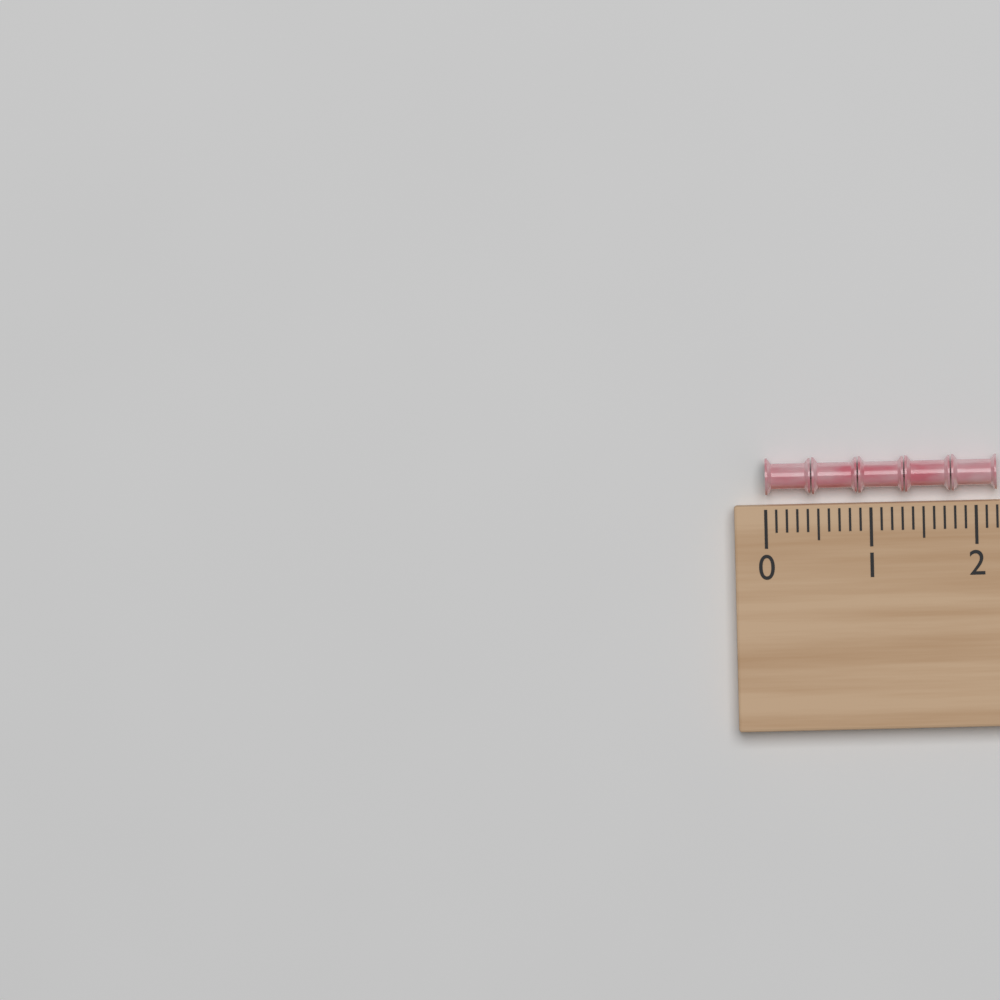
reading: 2.2 (no unit)
